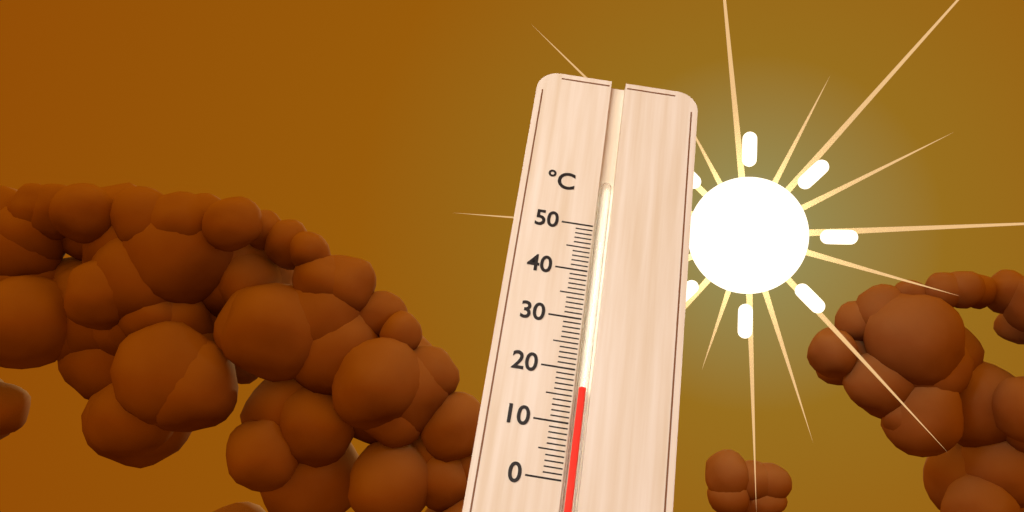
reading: 17 °C
